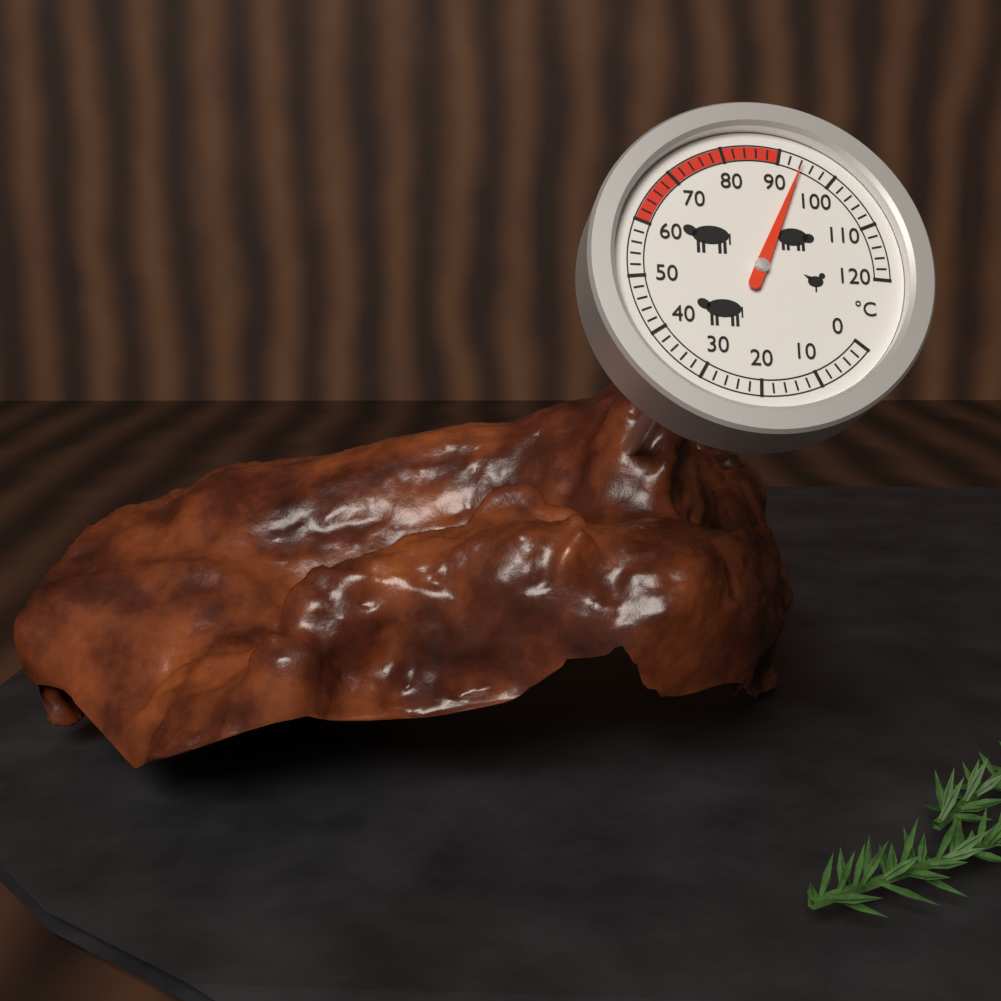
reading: 94 °C
